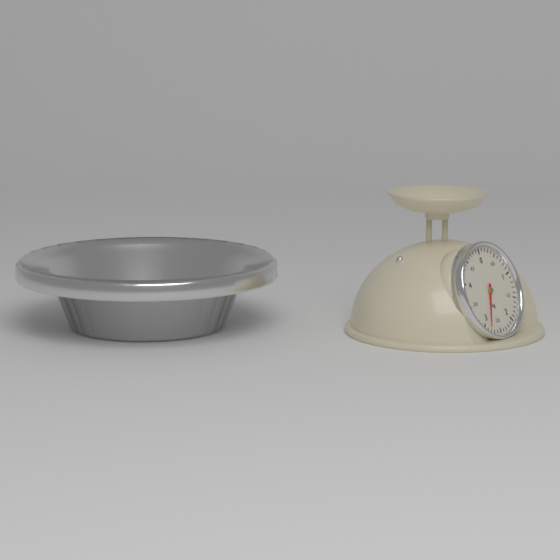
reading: 2.8 kg
